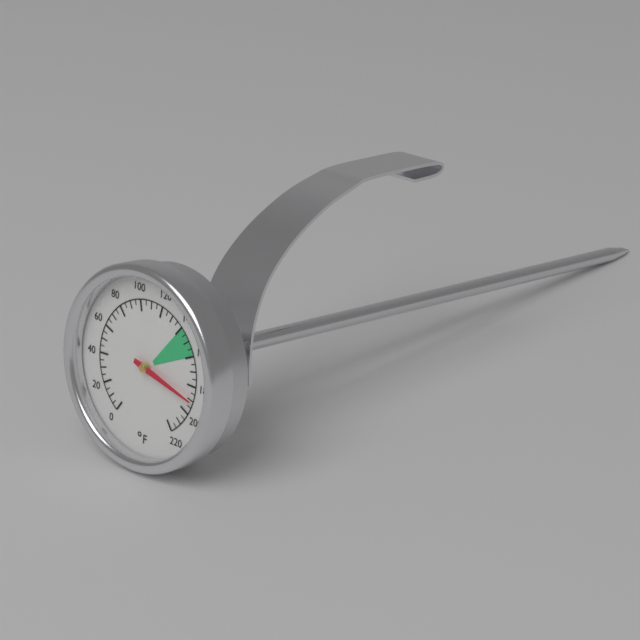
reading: 190 °F
